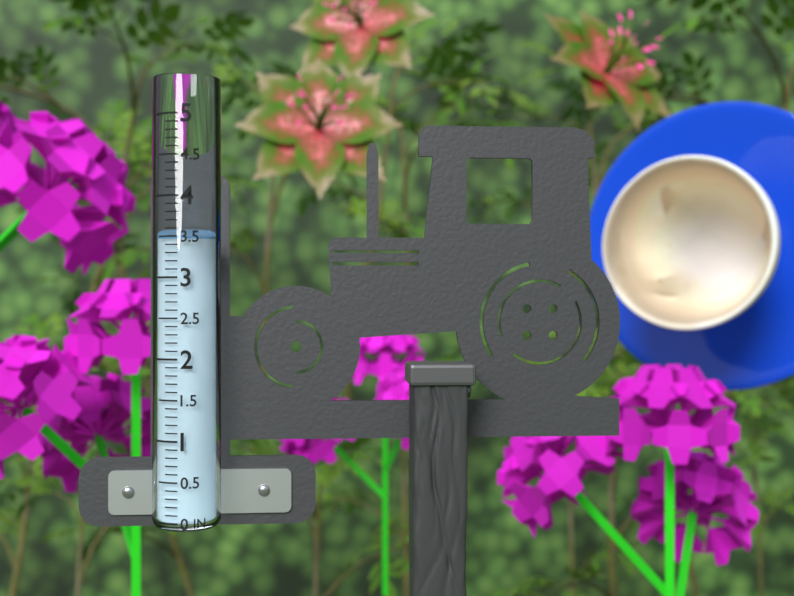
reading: 3.5 in
